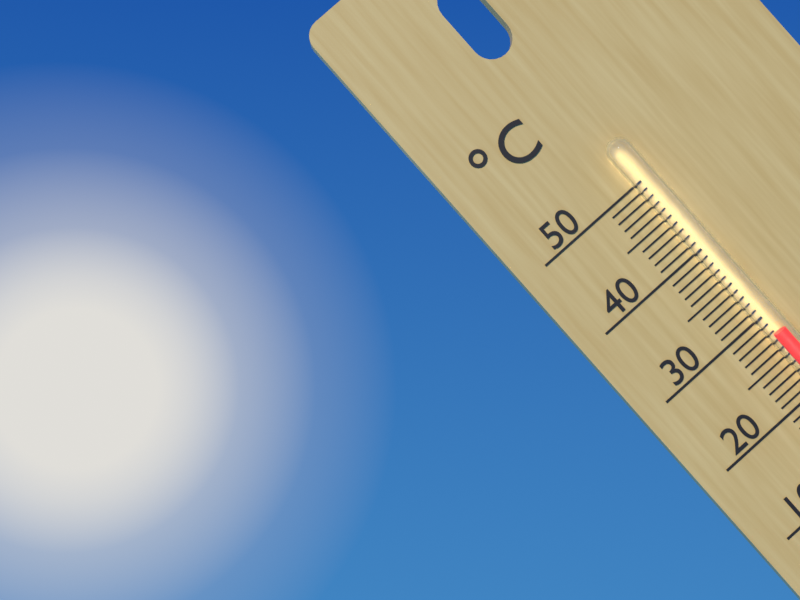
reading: 28 °C
